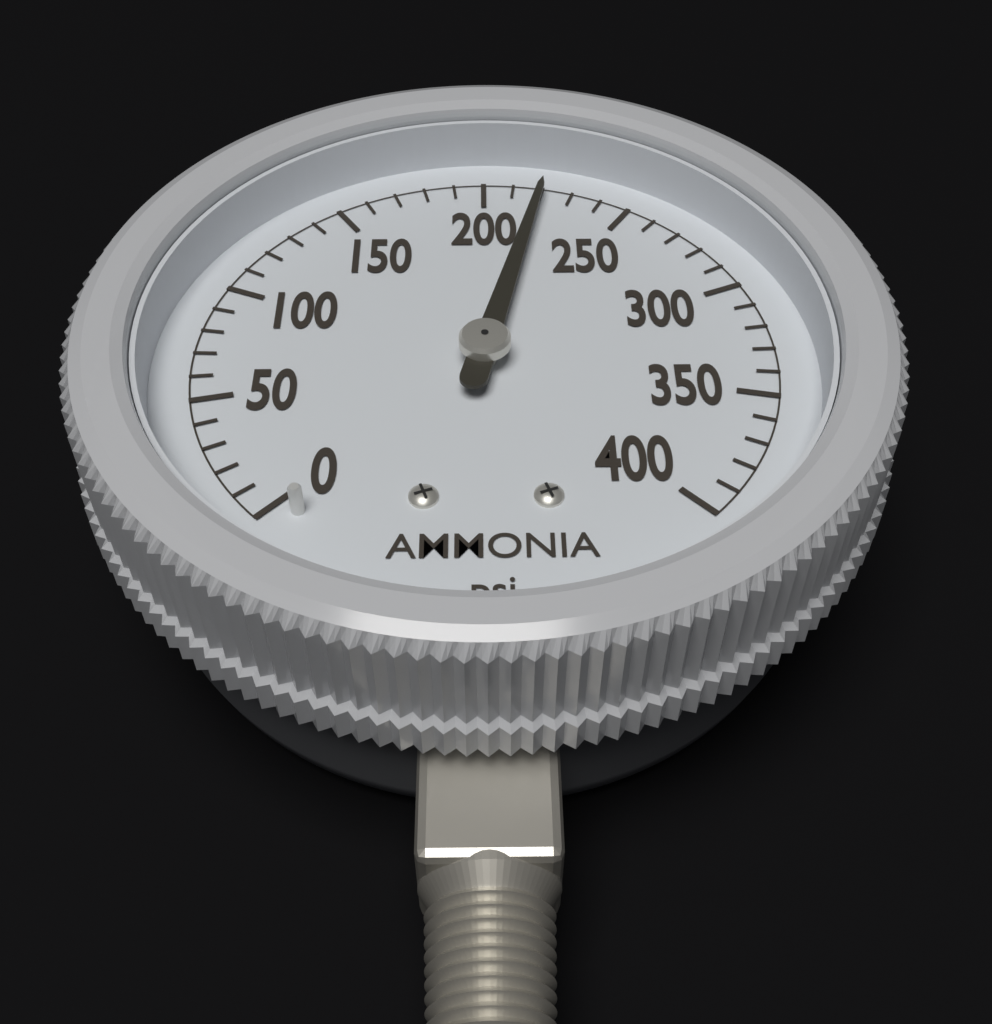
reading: 220 psi
